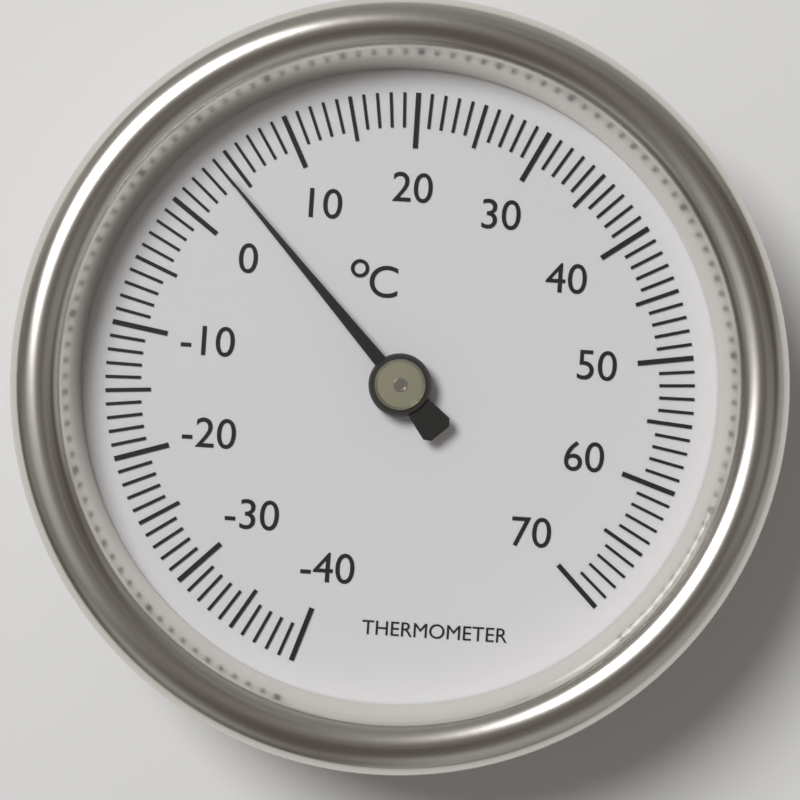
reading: 4 °C
